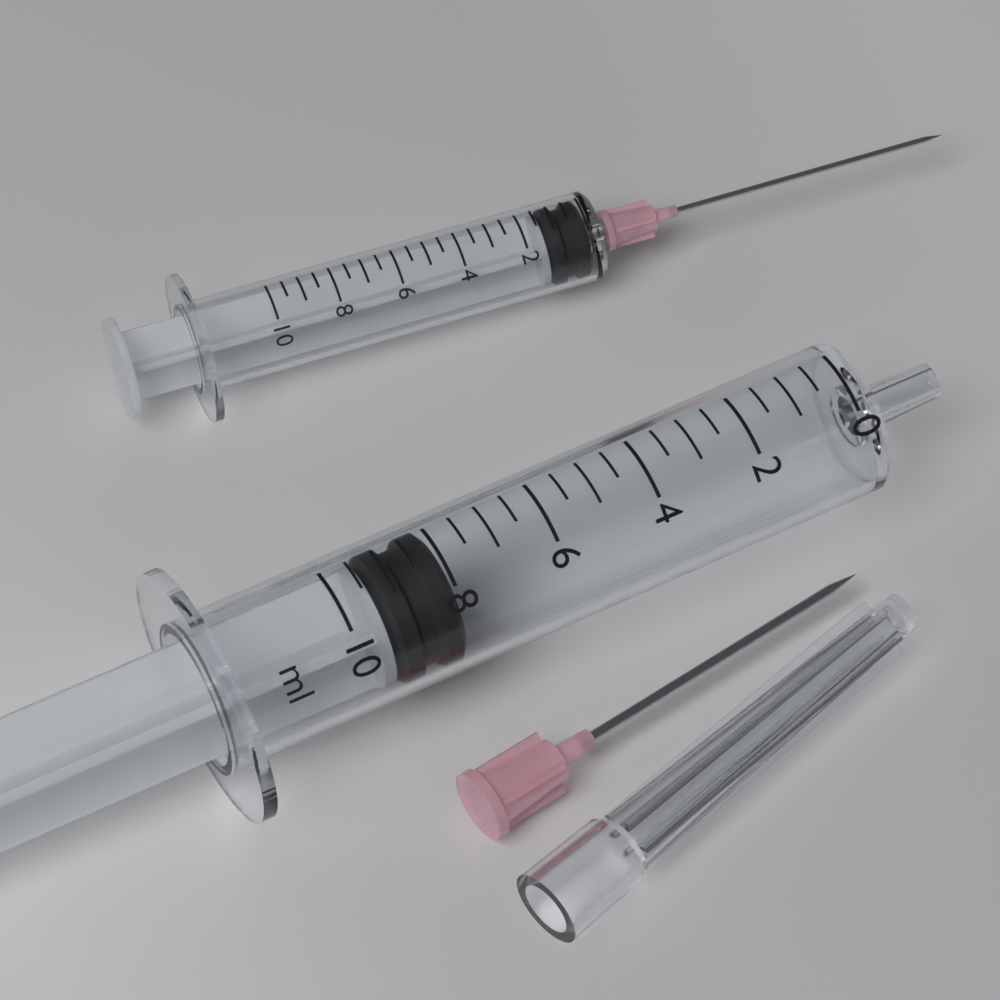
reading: 8.0 ml
